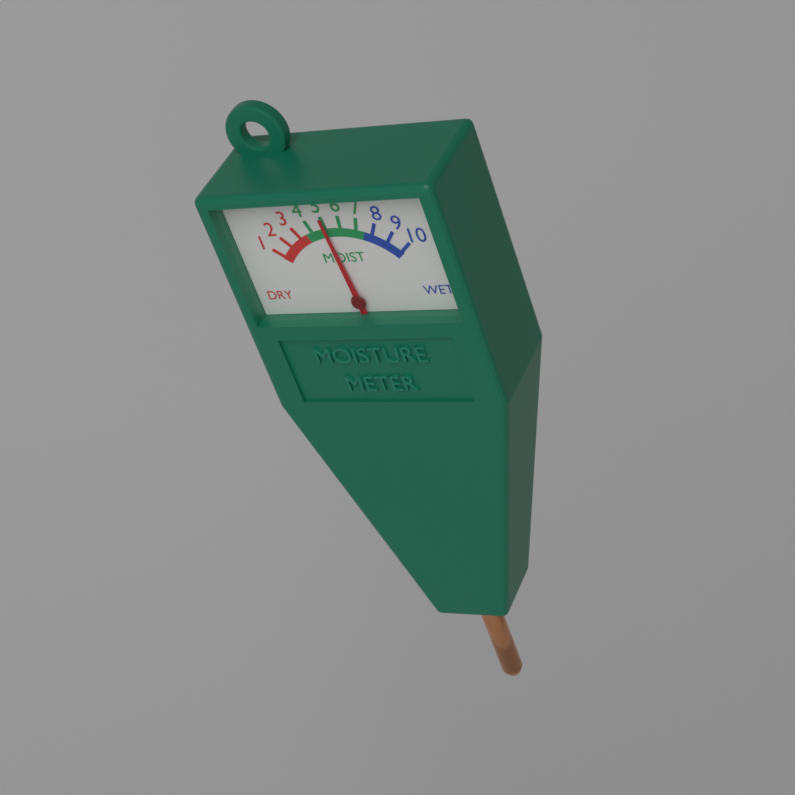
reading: 5 (no unit)
